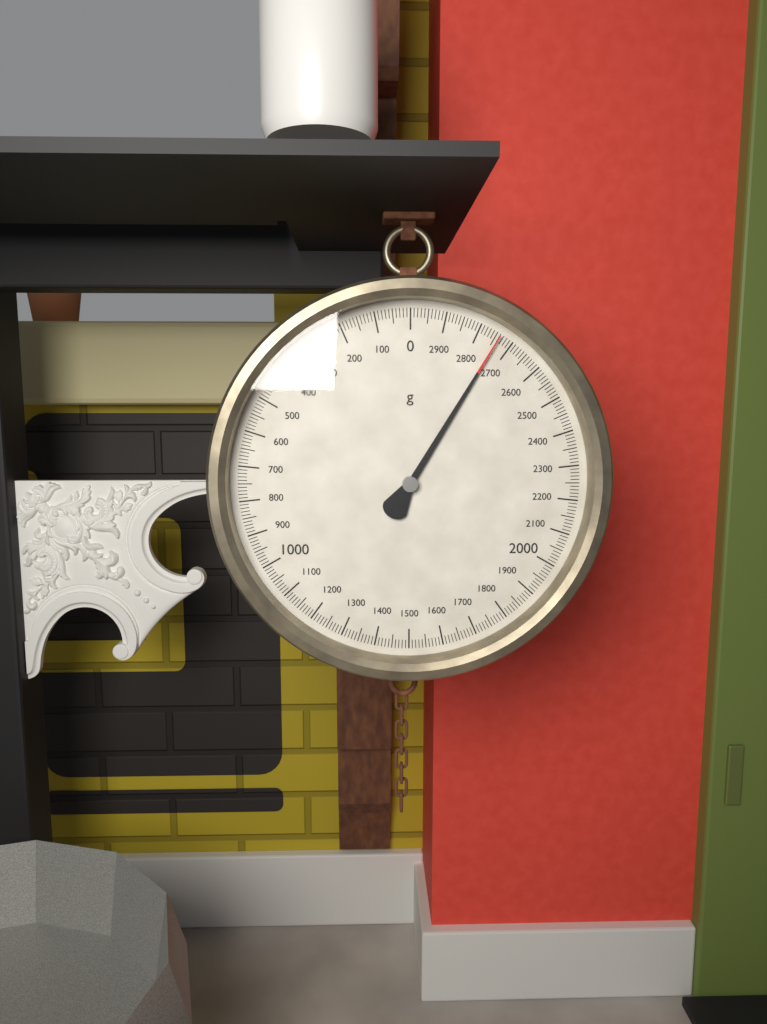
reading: 2740 g
